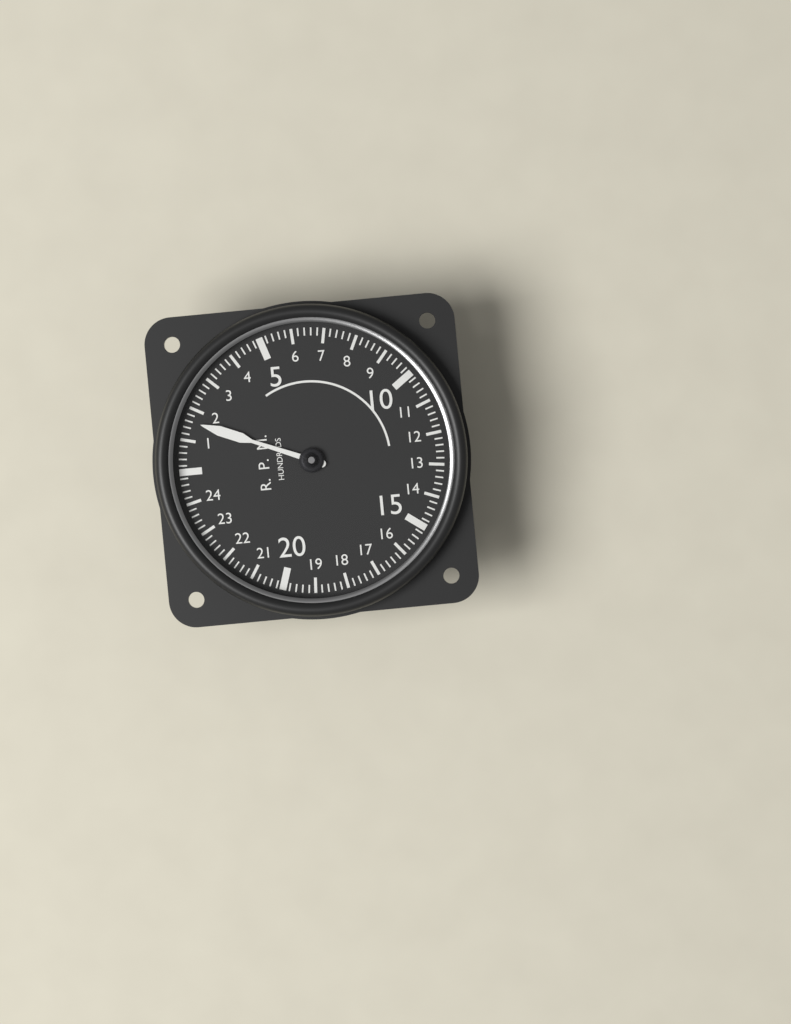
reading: 1.6 RPM x100
